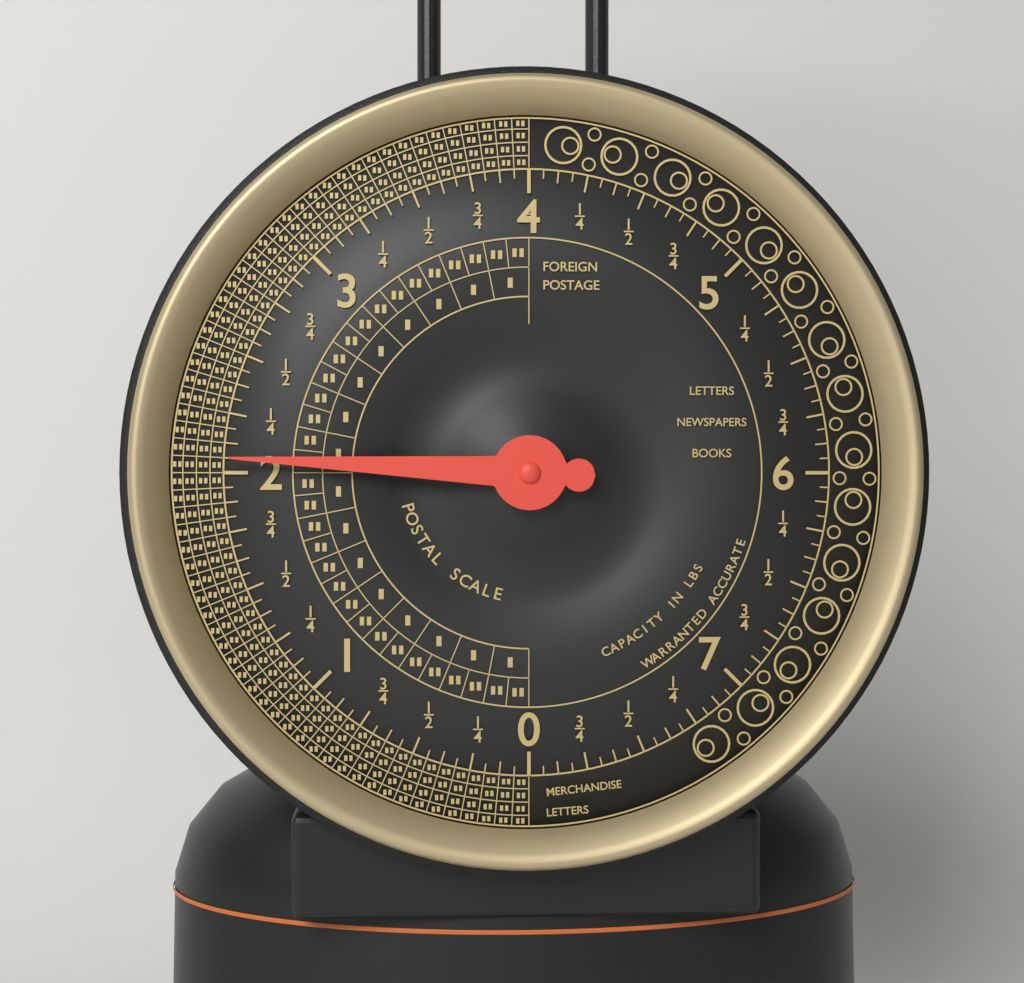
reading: 2.0625 lbs
